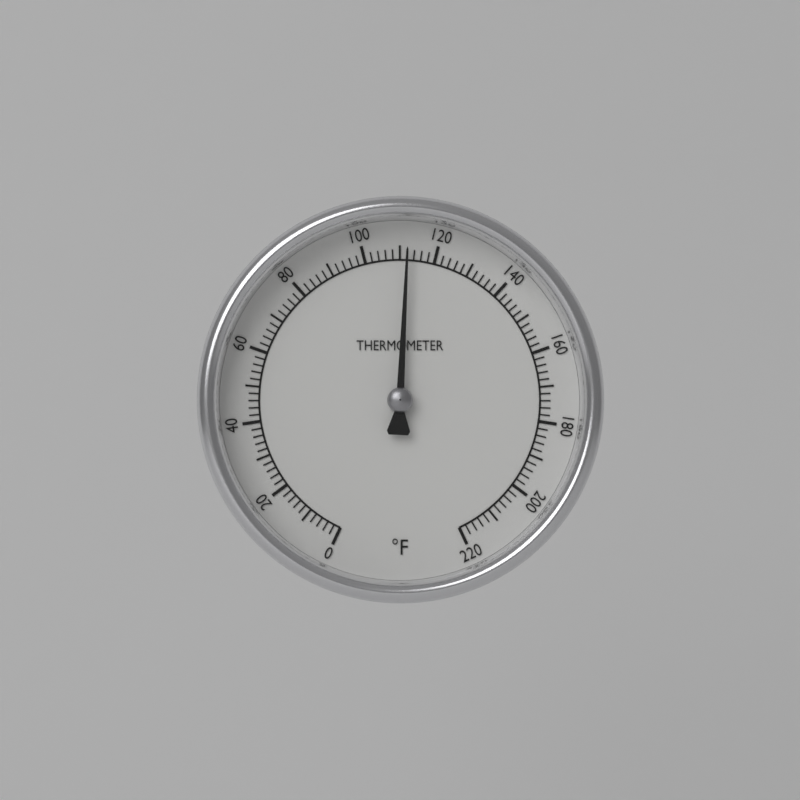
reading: 112 °F
